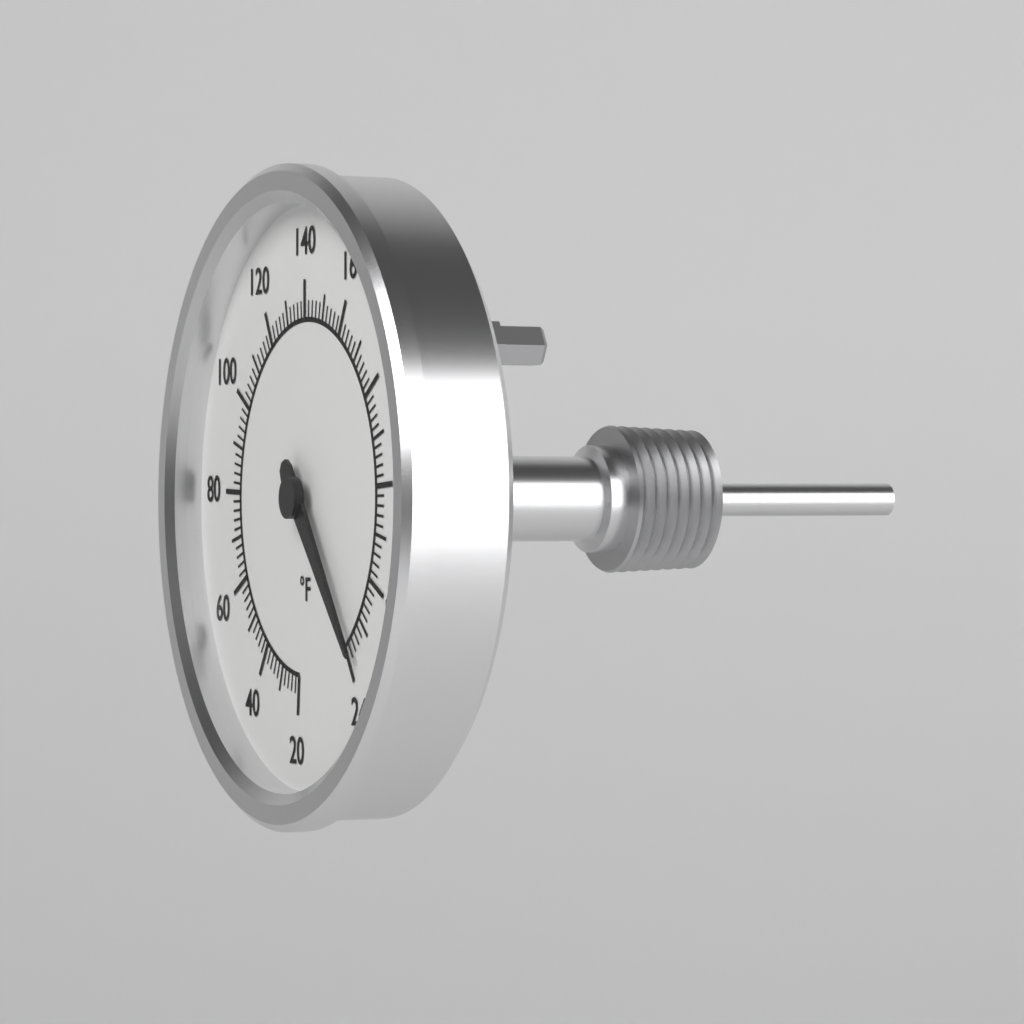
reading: 236 °F
